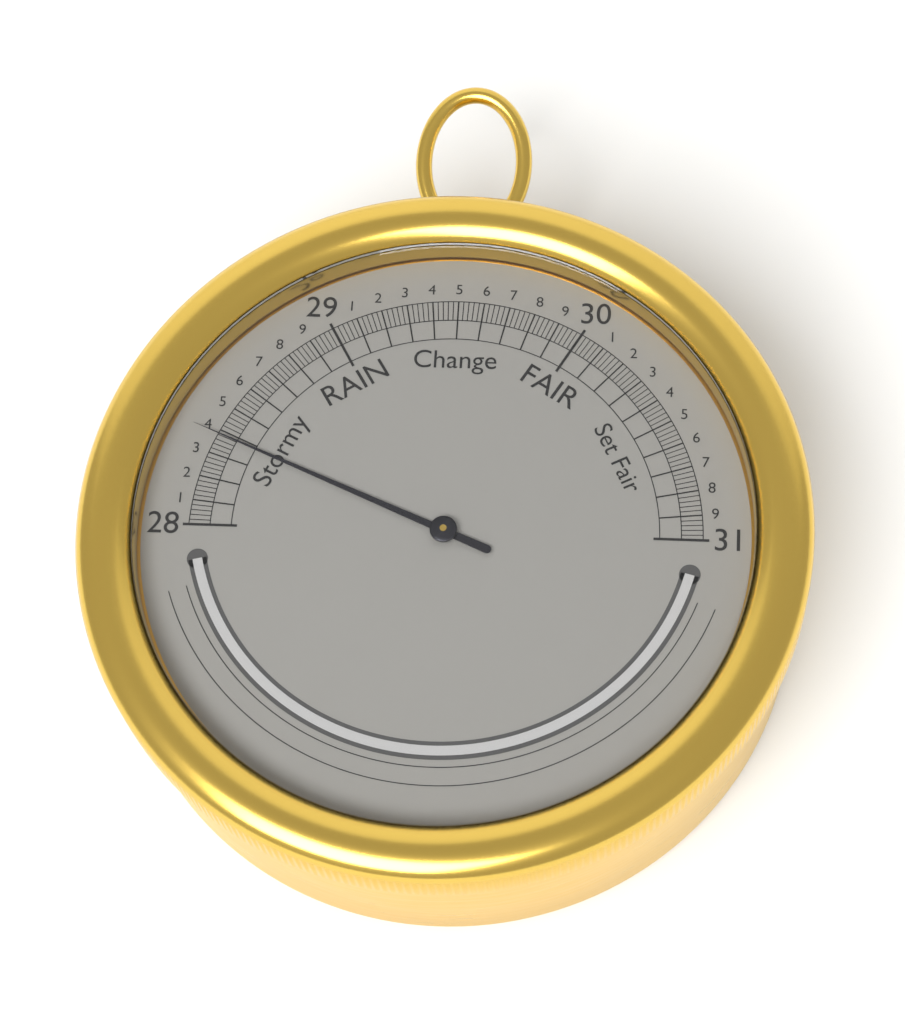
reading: 28.38 inHg
